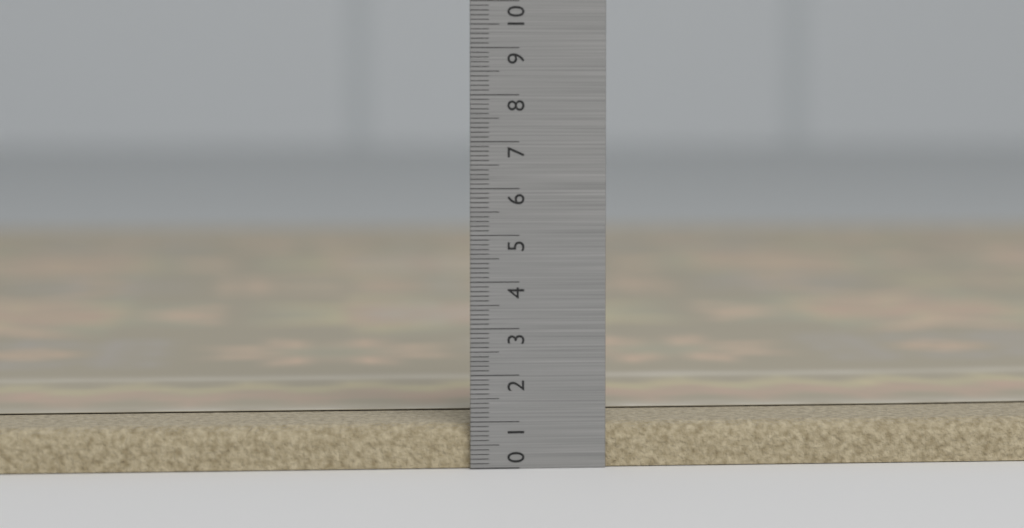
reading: 1.0 (no unit)
